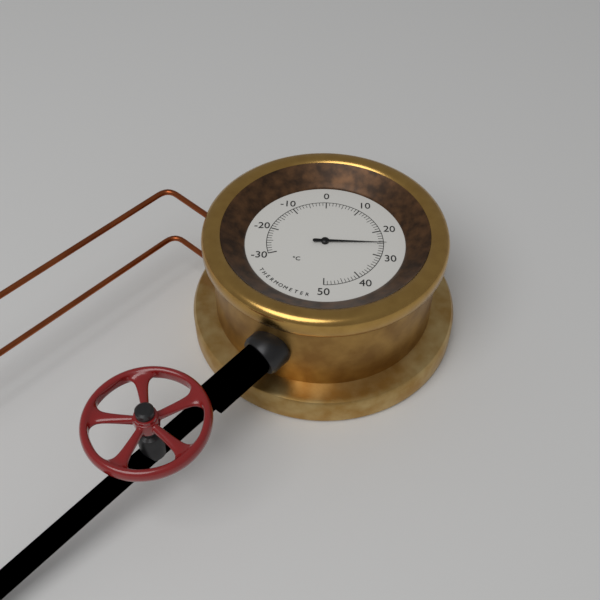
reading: 25 °C
